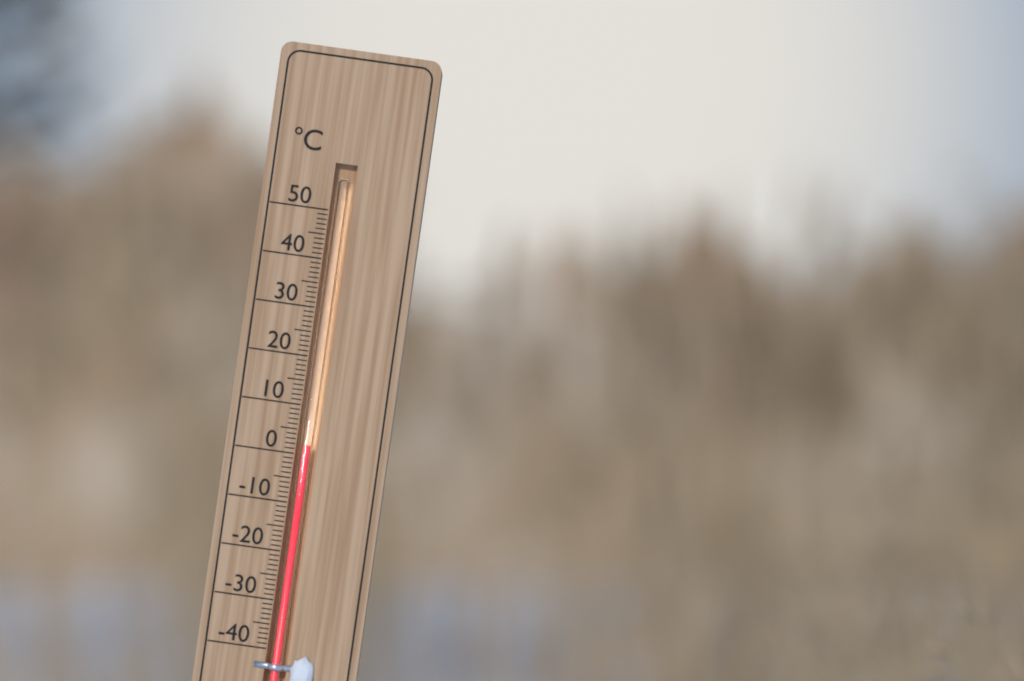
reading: 2 °C
